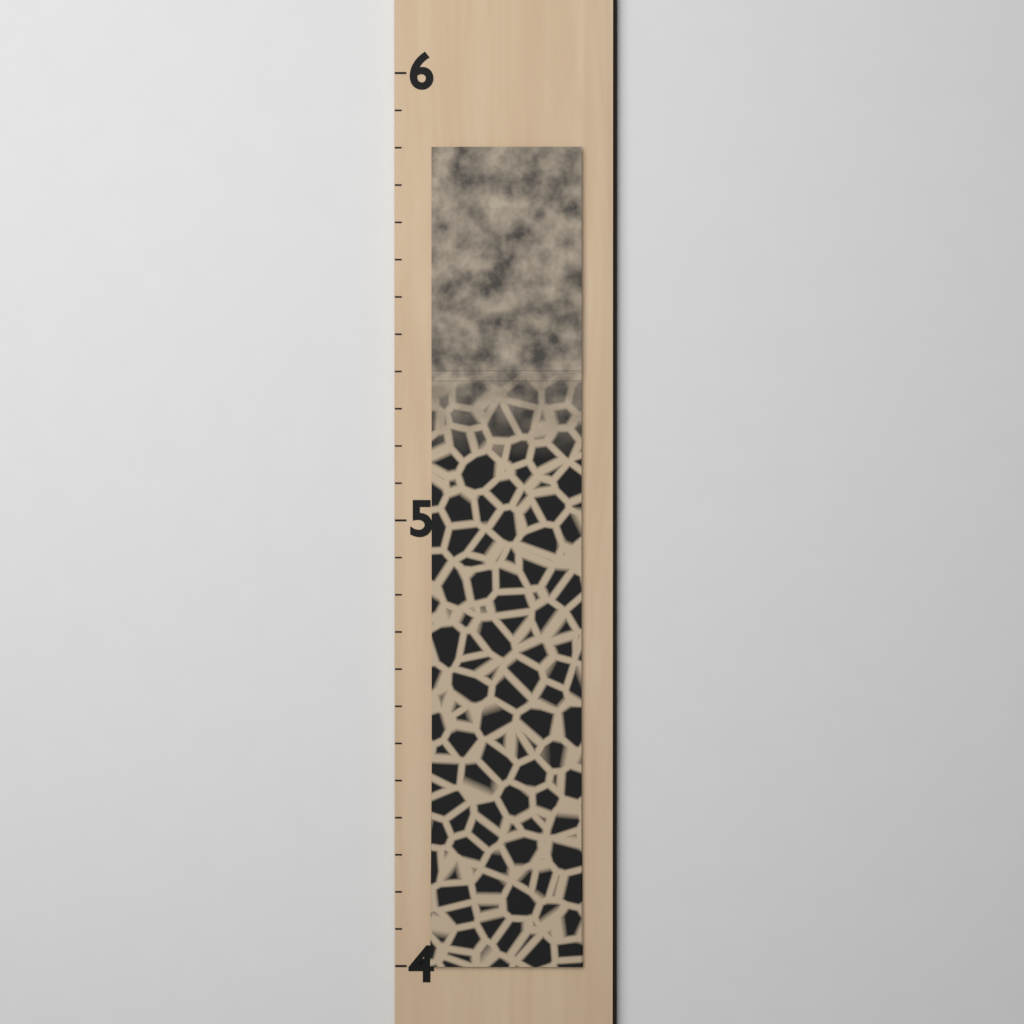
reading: 5.833333 (no unit)
